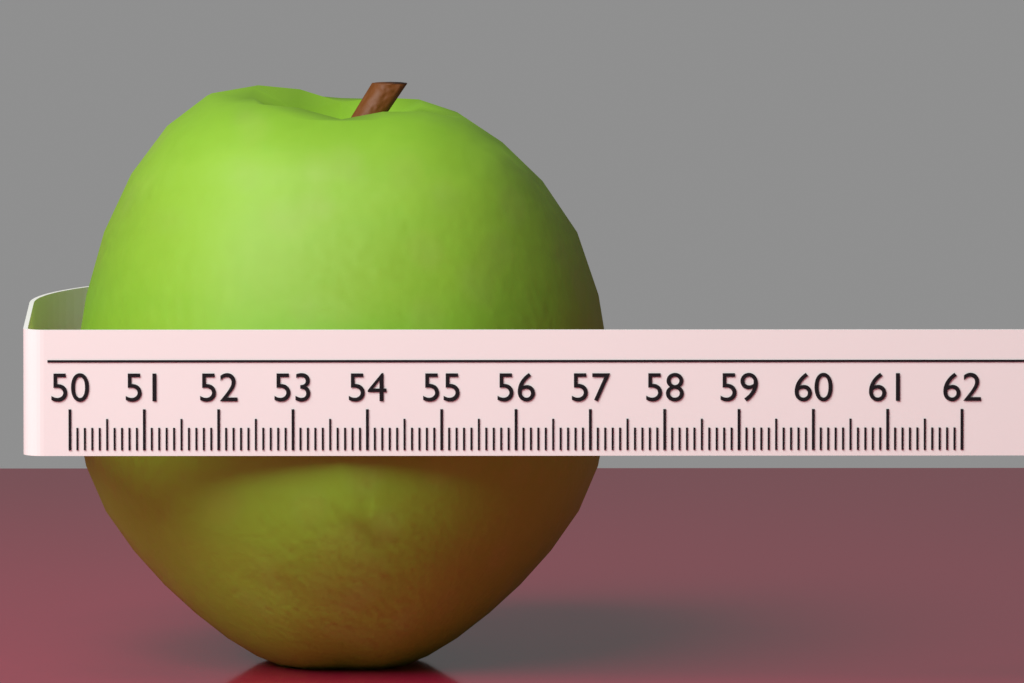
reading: 57.3 (no unit)
